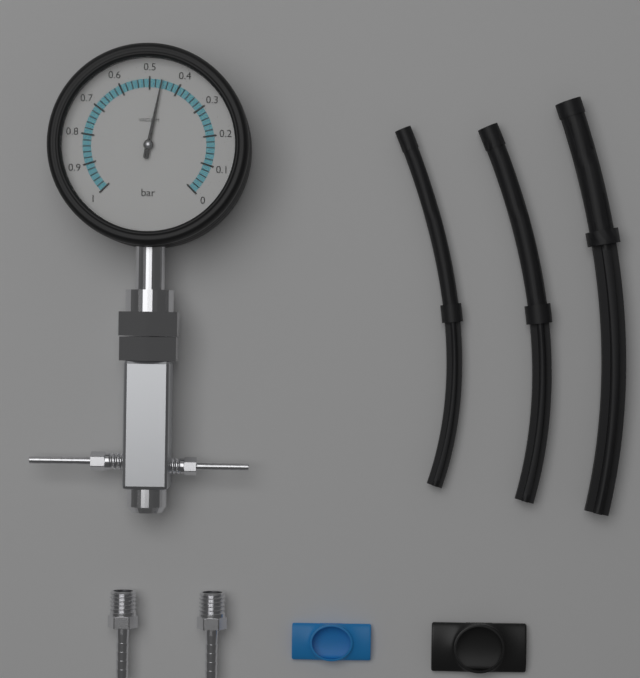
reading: 0.46 bar
